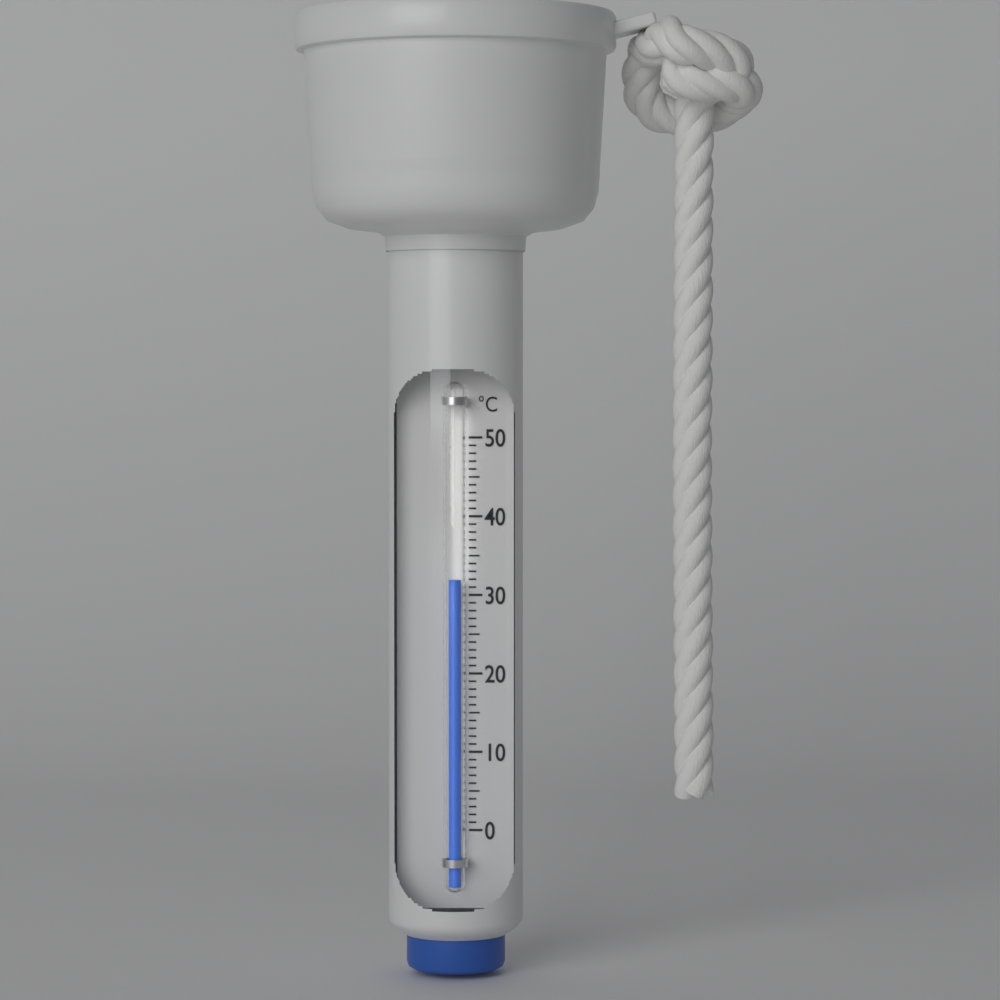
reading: 32 °C
